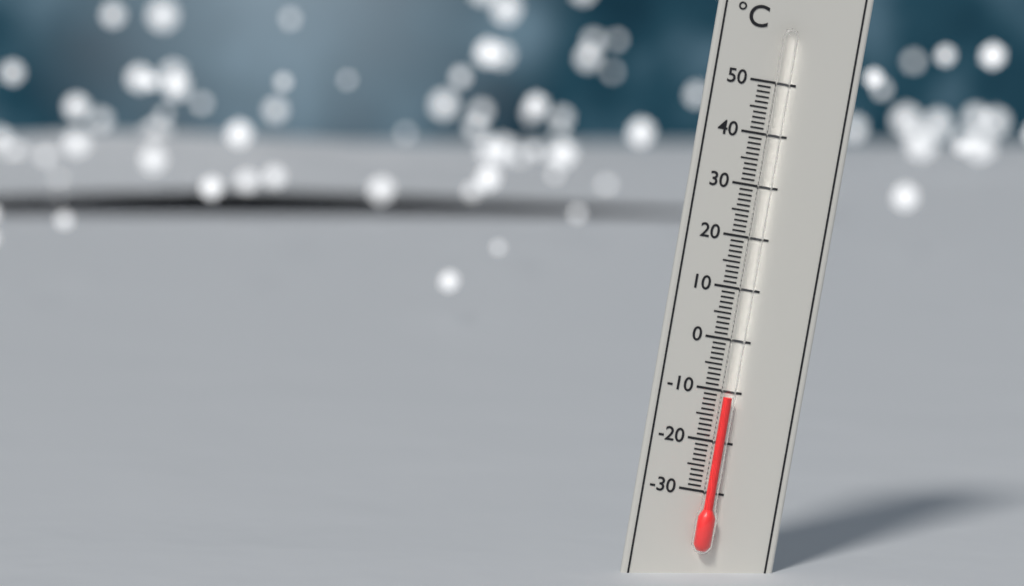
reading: -11 °C
